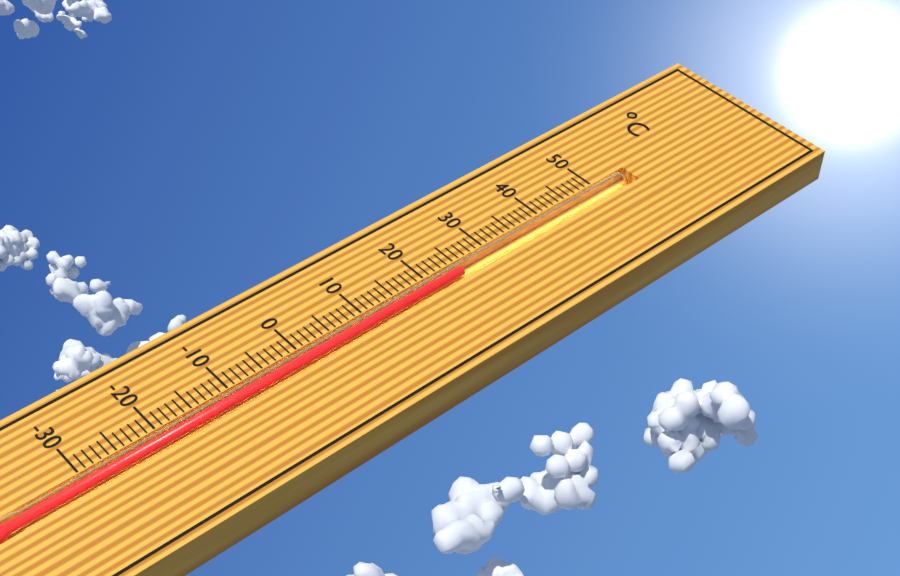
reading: 25 °C
